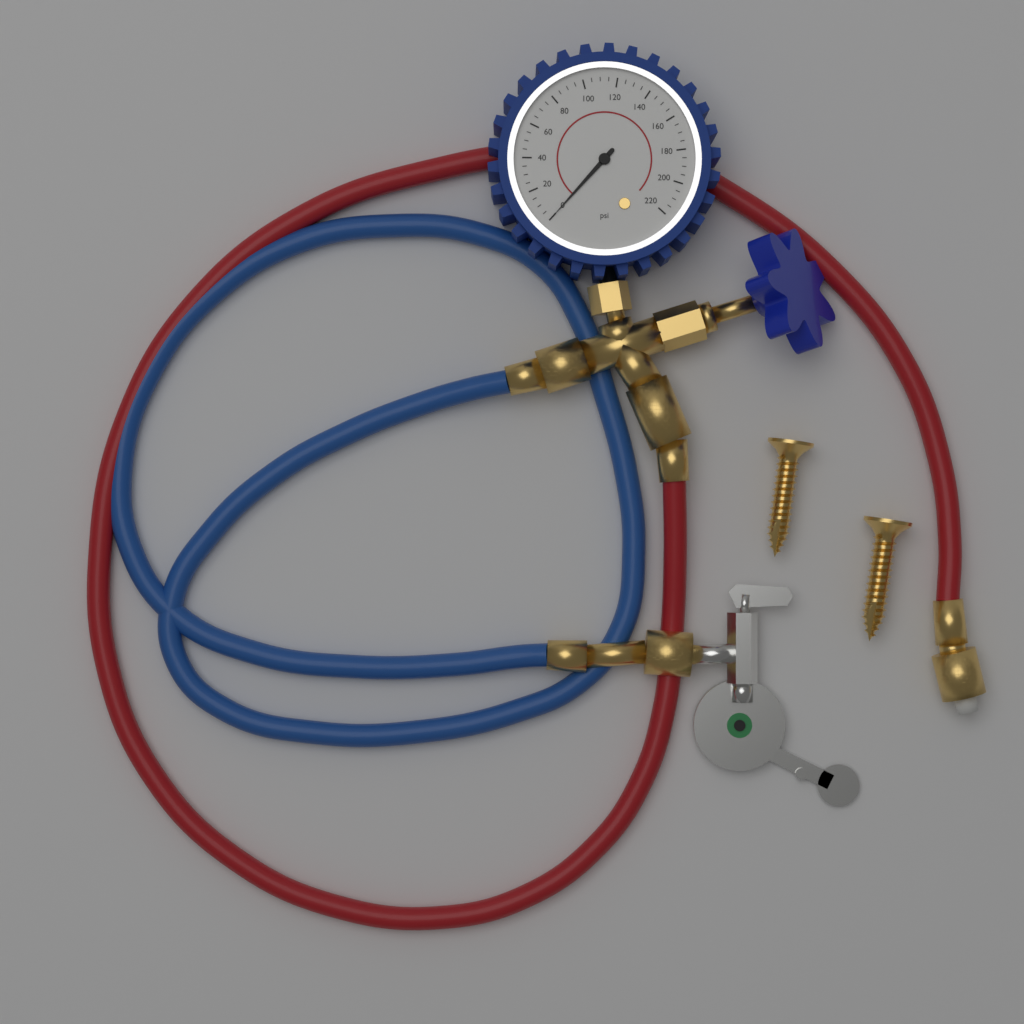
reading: 0 psi
